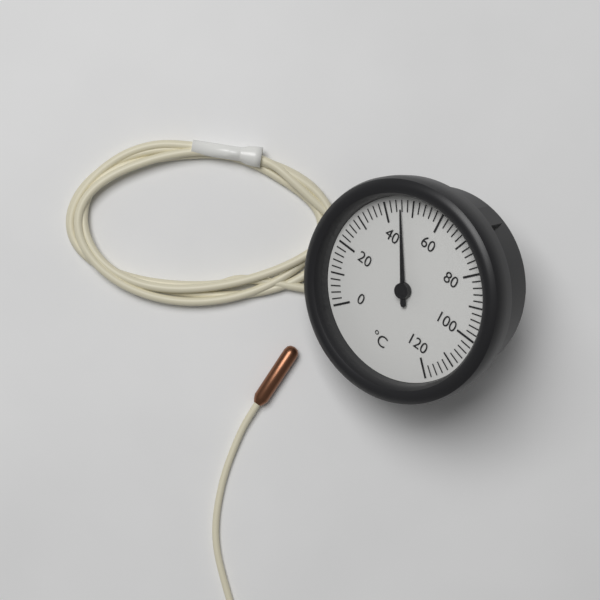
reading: 46 °C
